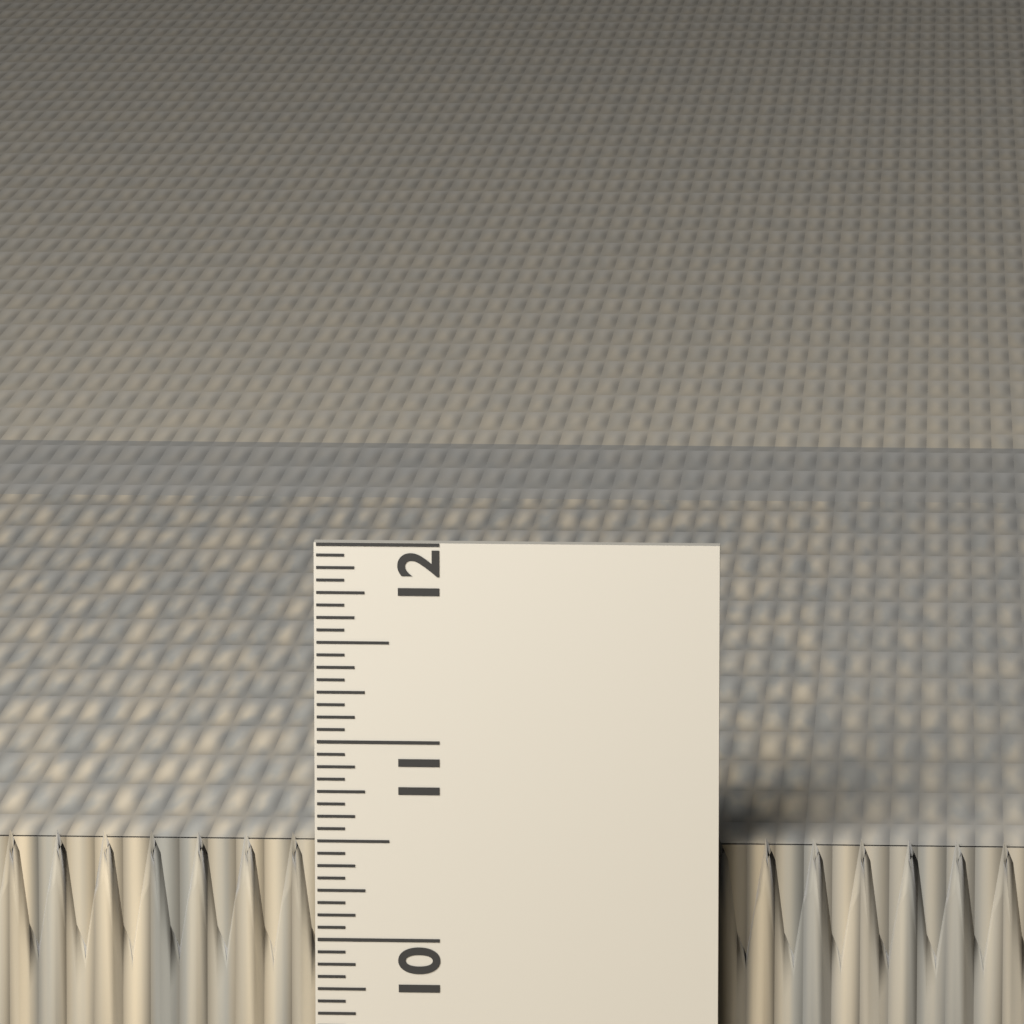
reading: 10.5000 in
